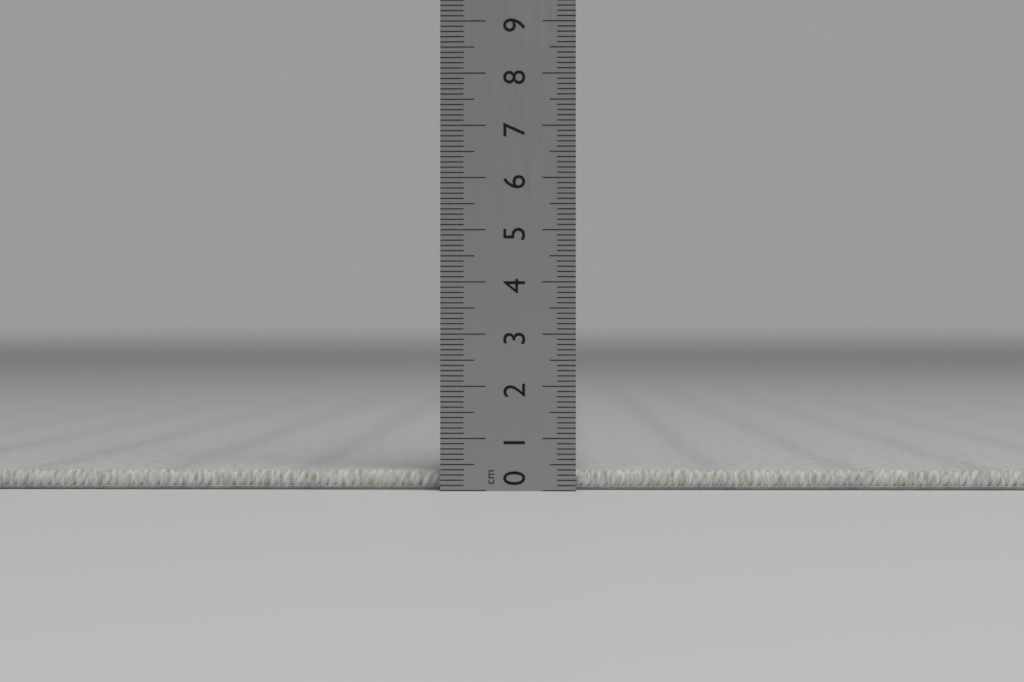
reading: 0.4 cm
